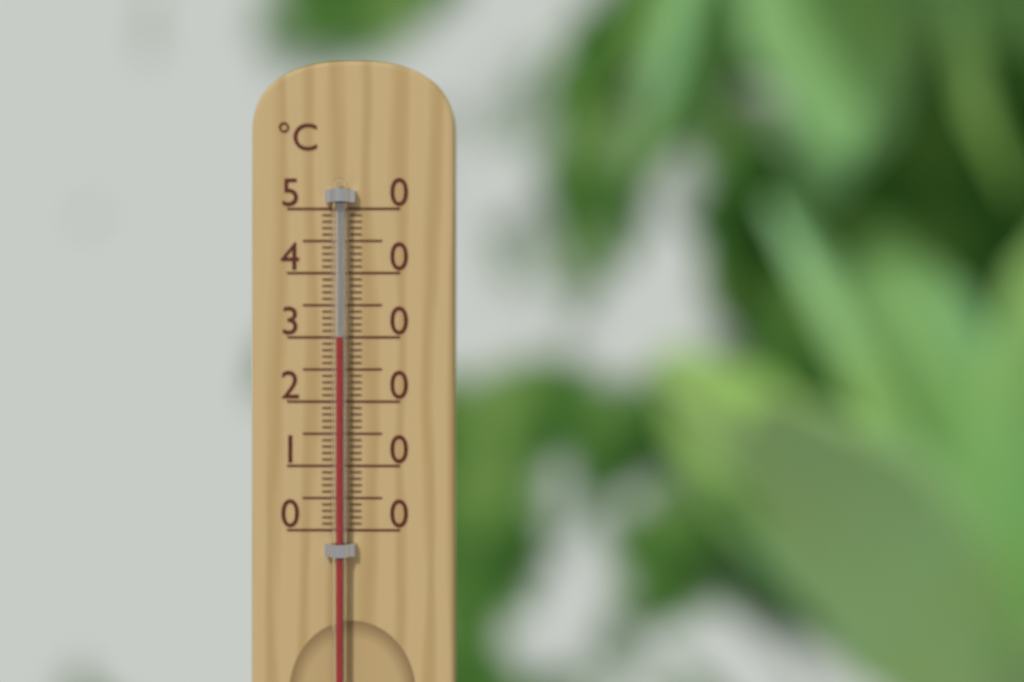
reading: 30 °C
